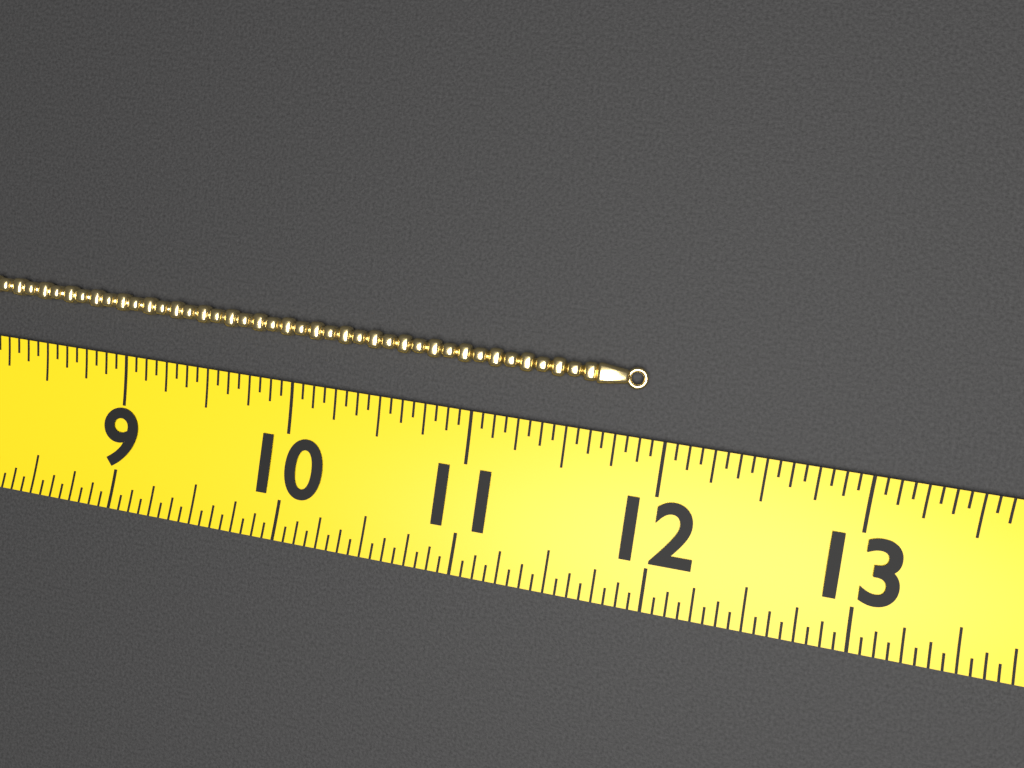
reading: 11.8750 (no unit)
